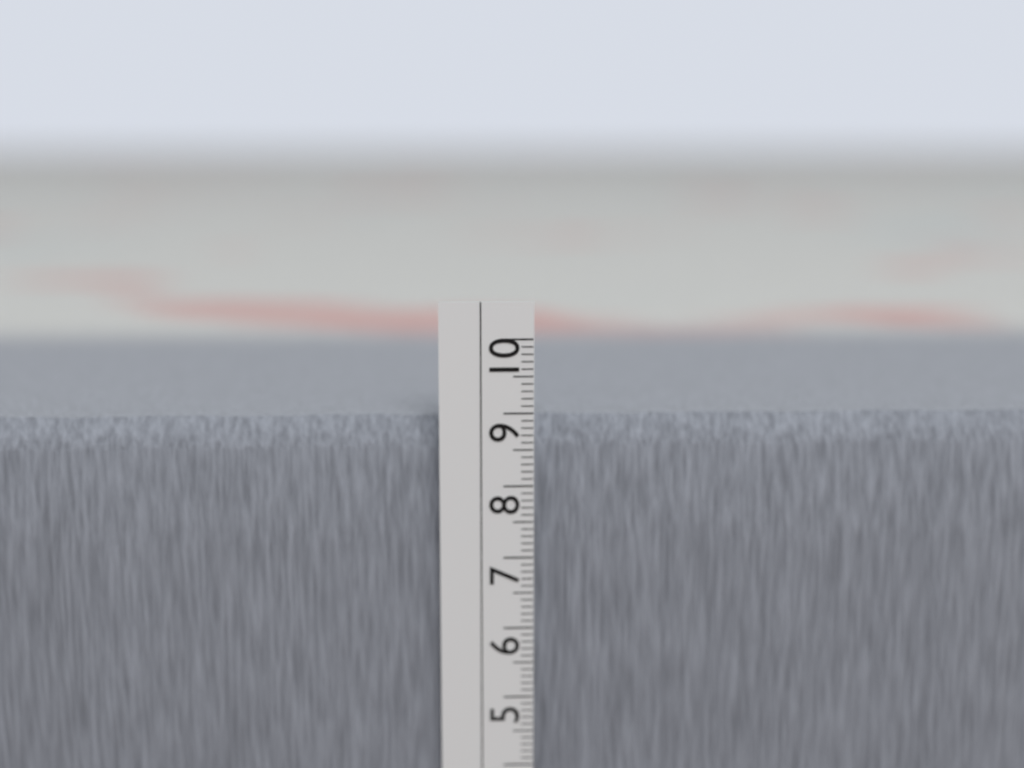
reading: 8.9 cm
